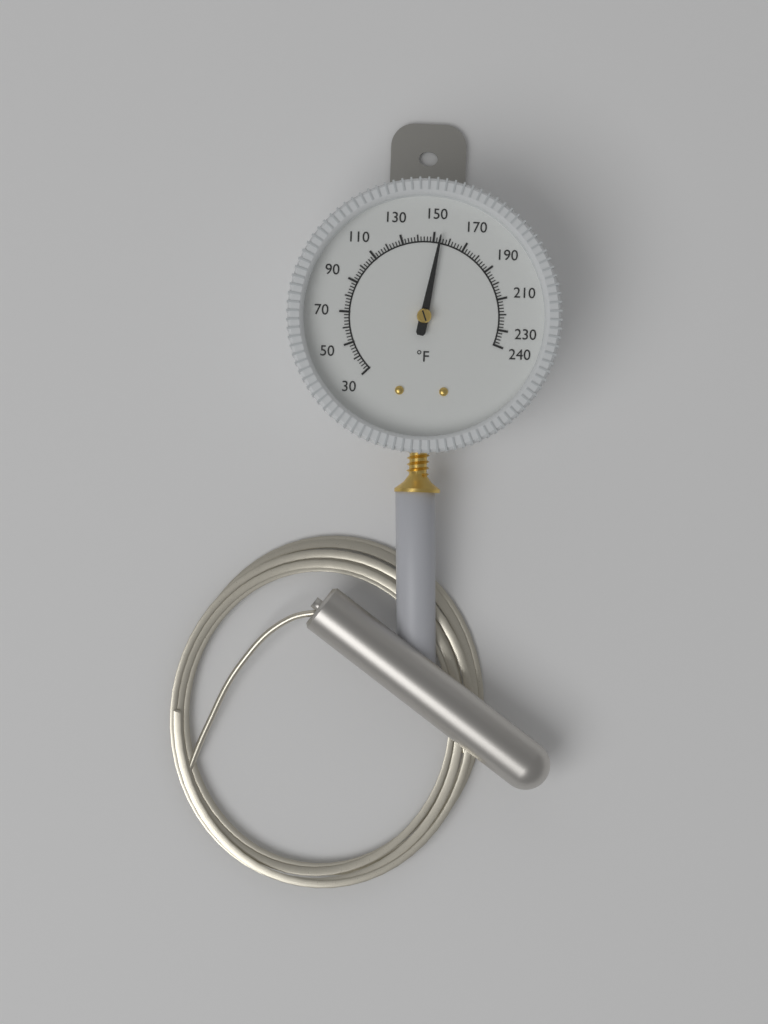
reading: 154 °F
